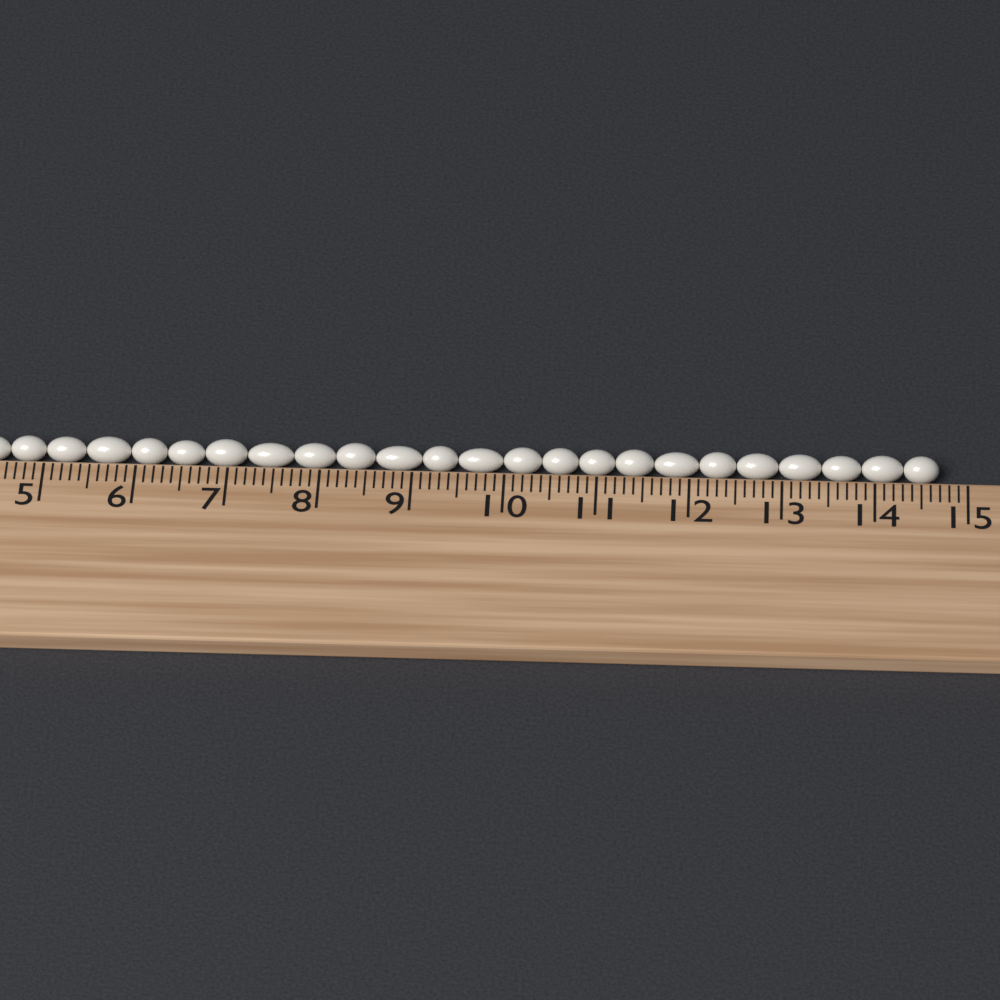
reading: 14.7 cm
